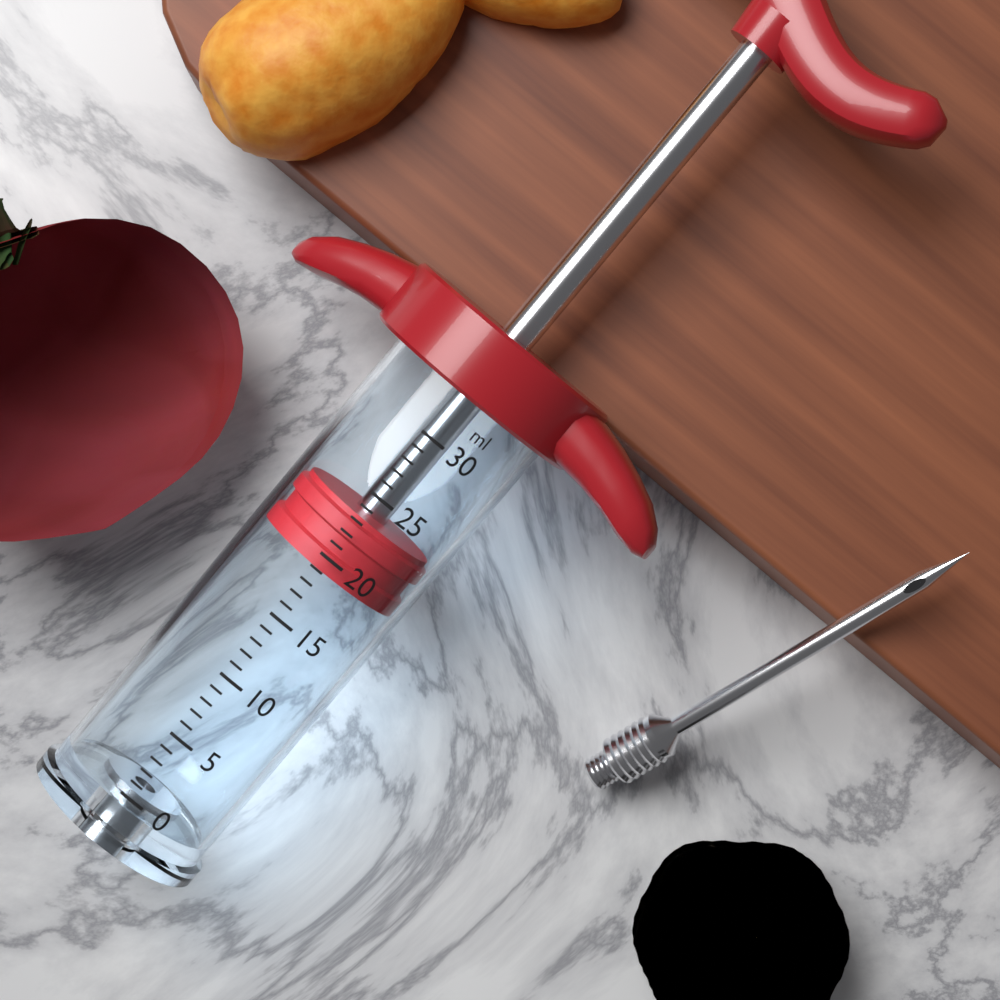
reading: 19 ml
